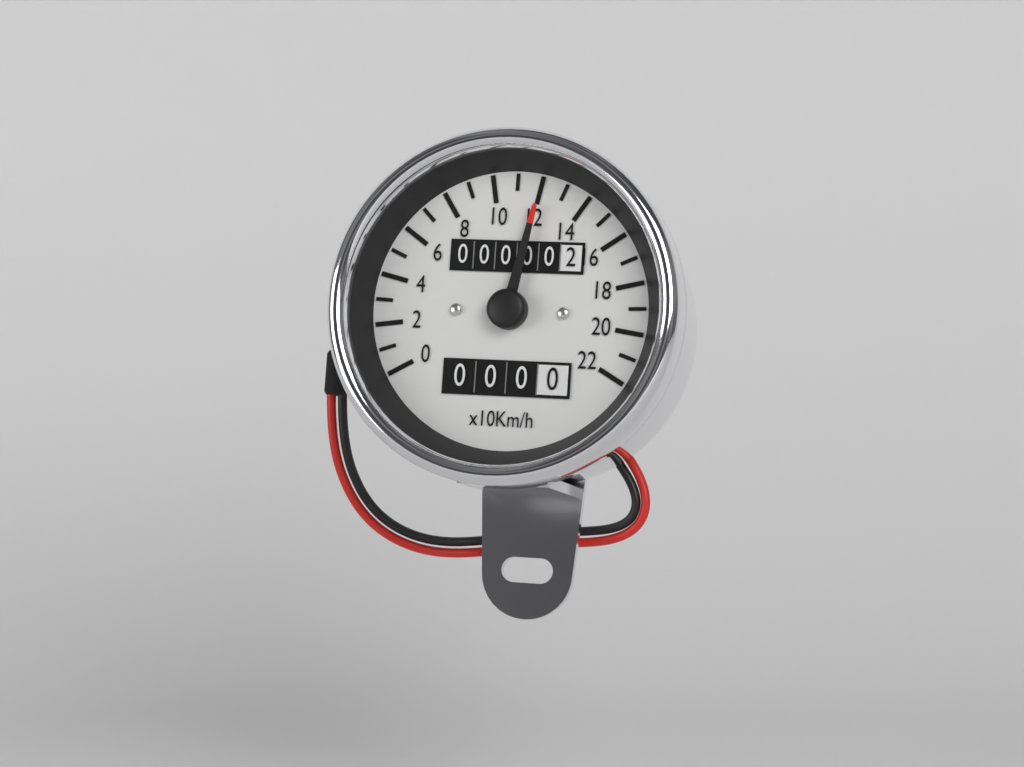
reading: 120 km/h
